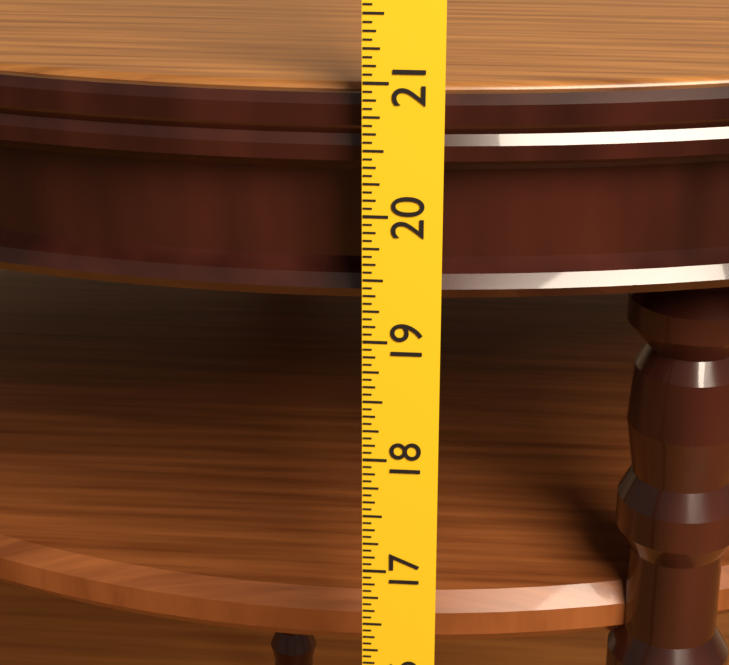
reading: 20.8750 in
